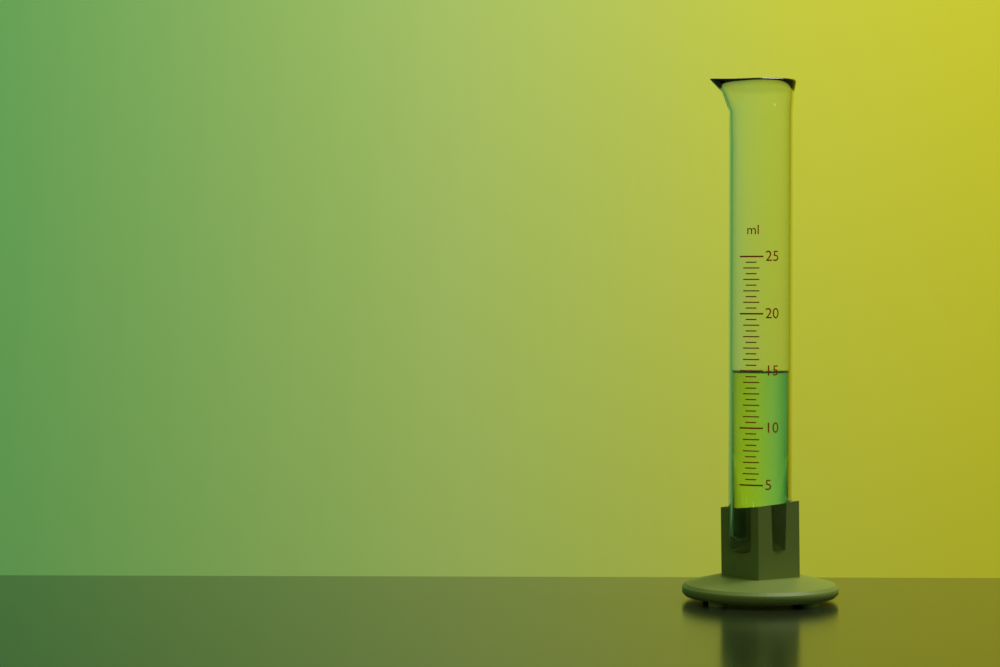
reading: 15.0 ml
